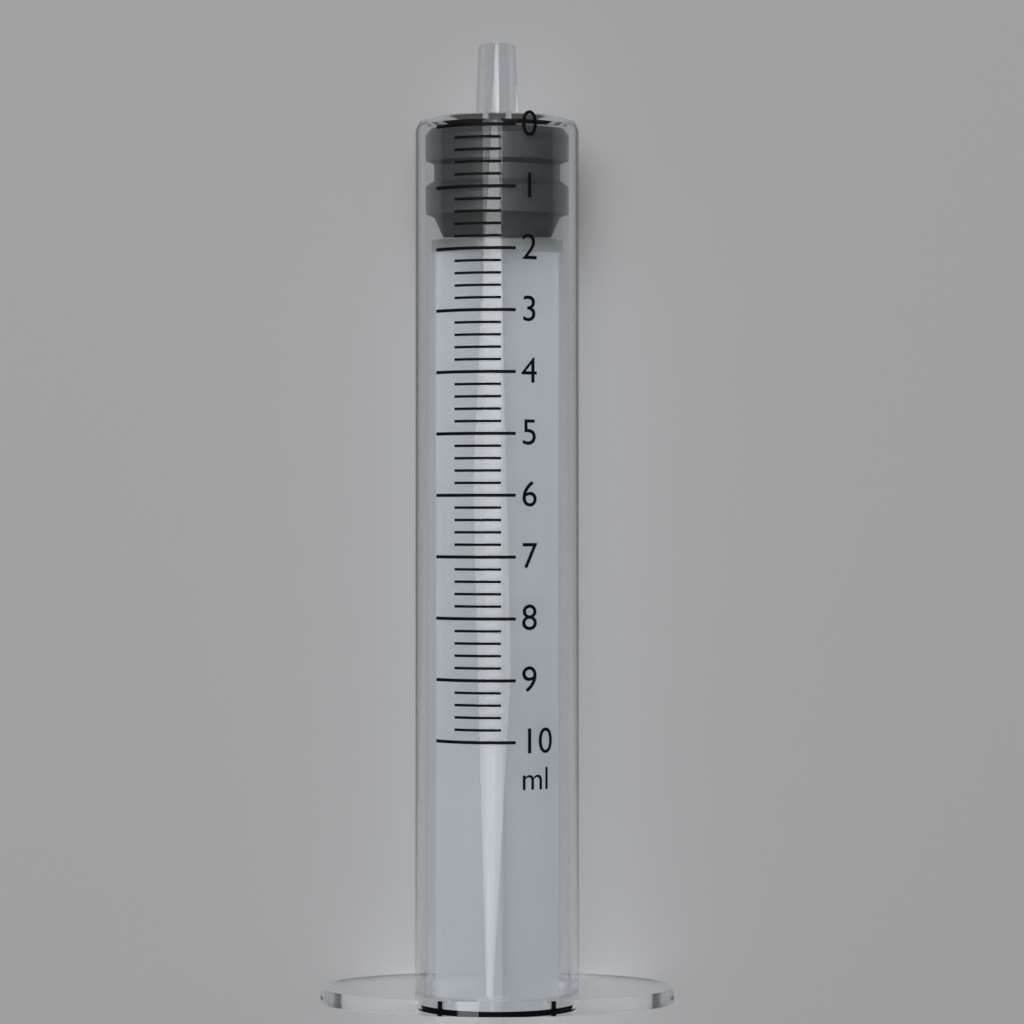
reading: 0.0 ml
